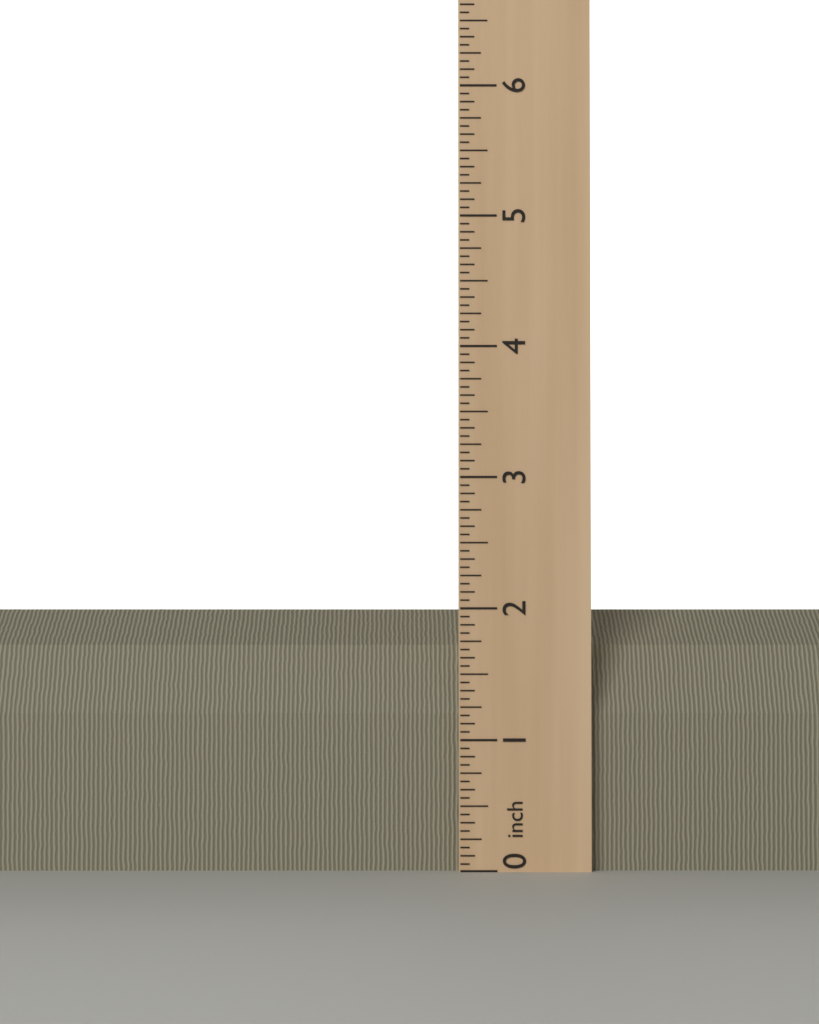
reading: 2.0000 inch
